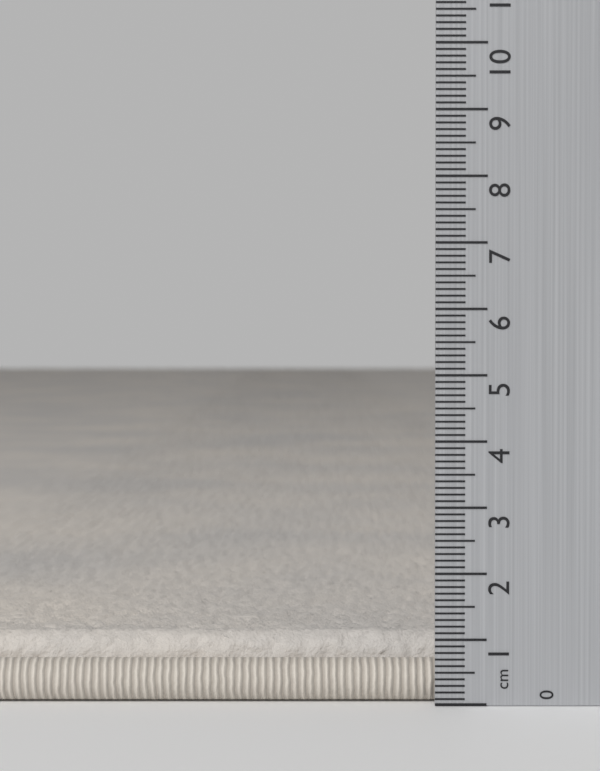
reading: 1.0 cm
